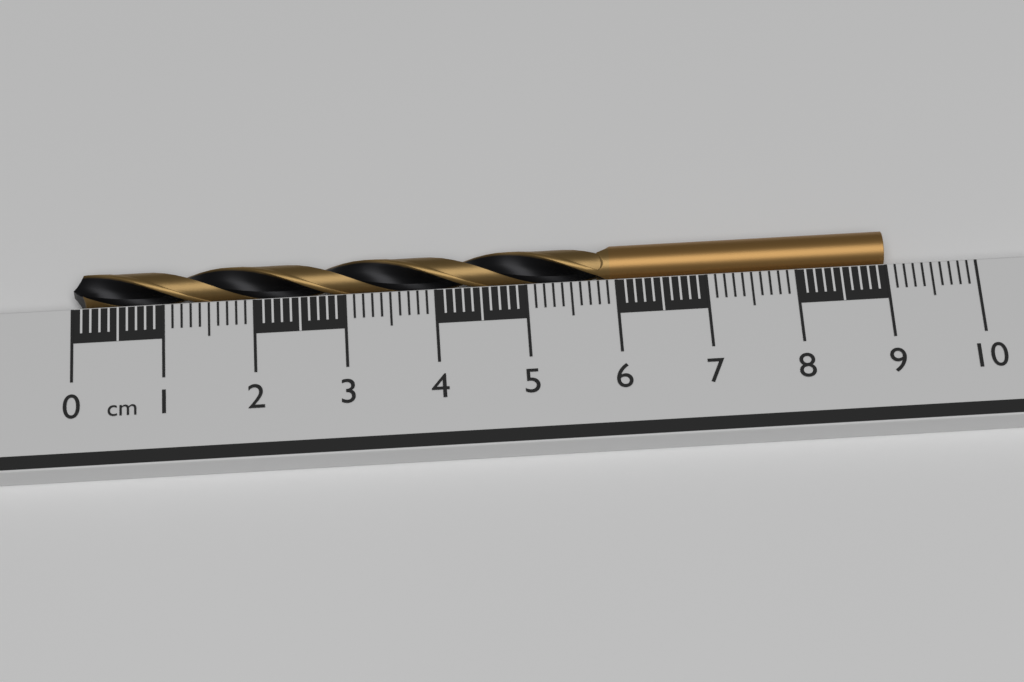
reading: 9.0 cm
